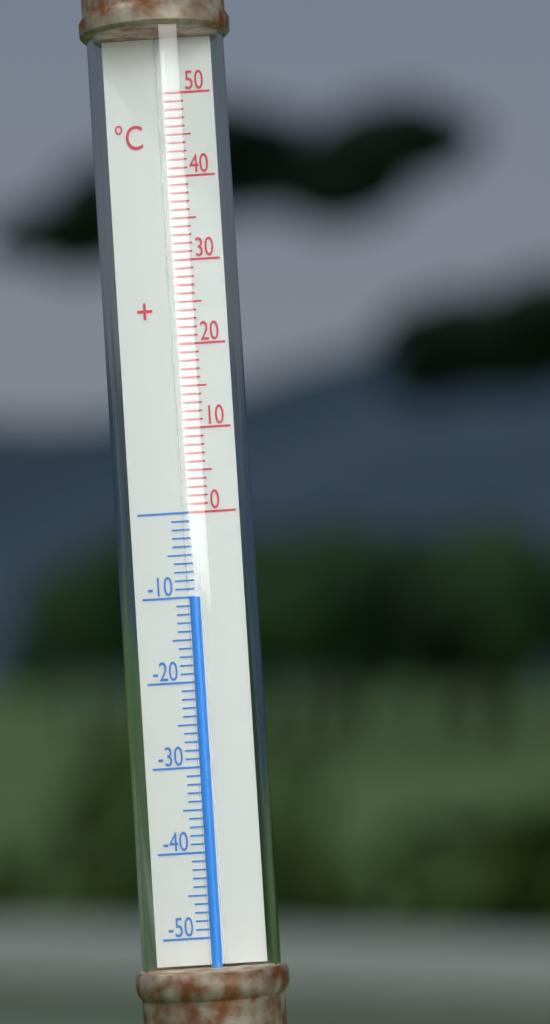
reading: -10 °C
